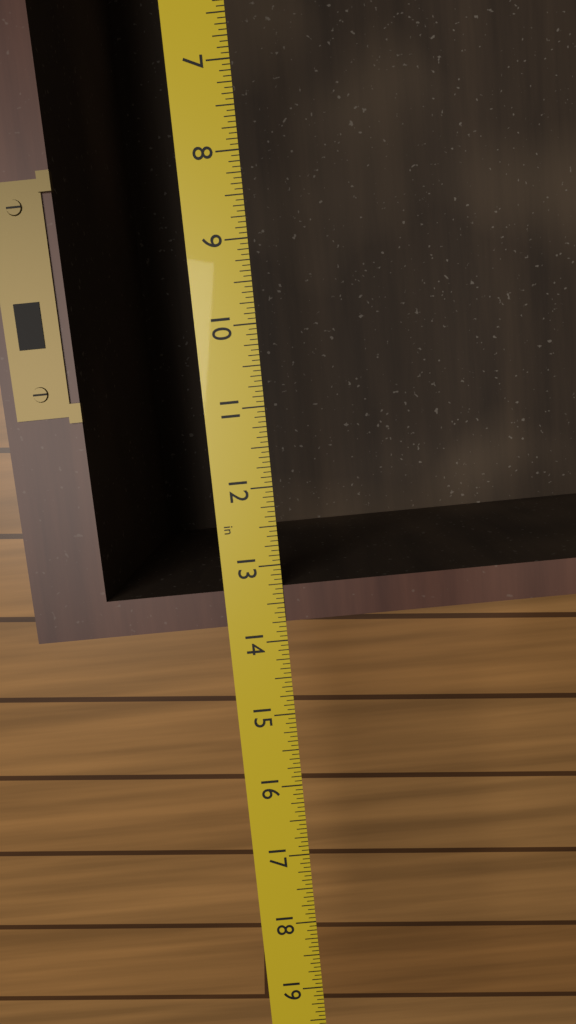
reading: 13.7500 in
